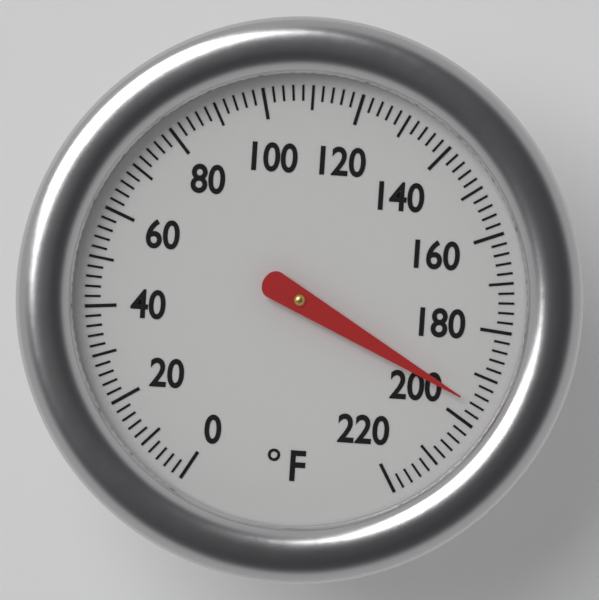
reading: 196 °F
